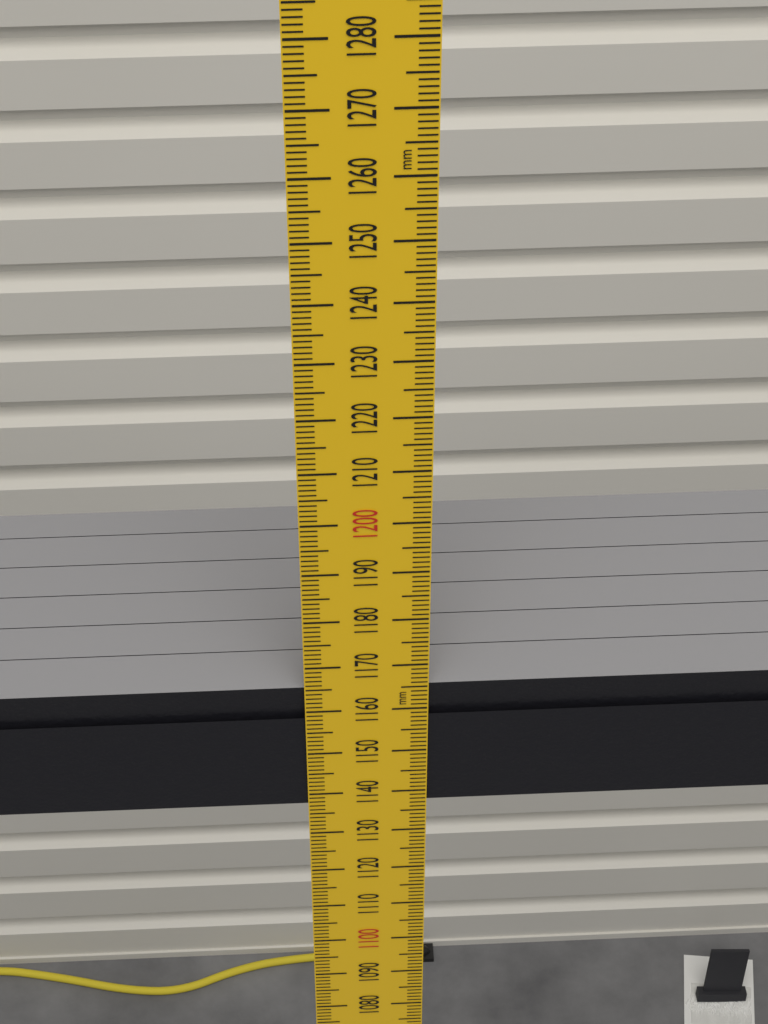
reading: 1165 mm
